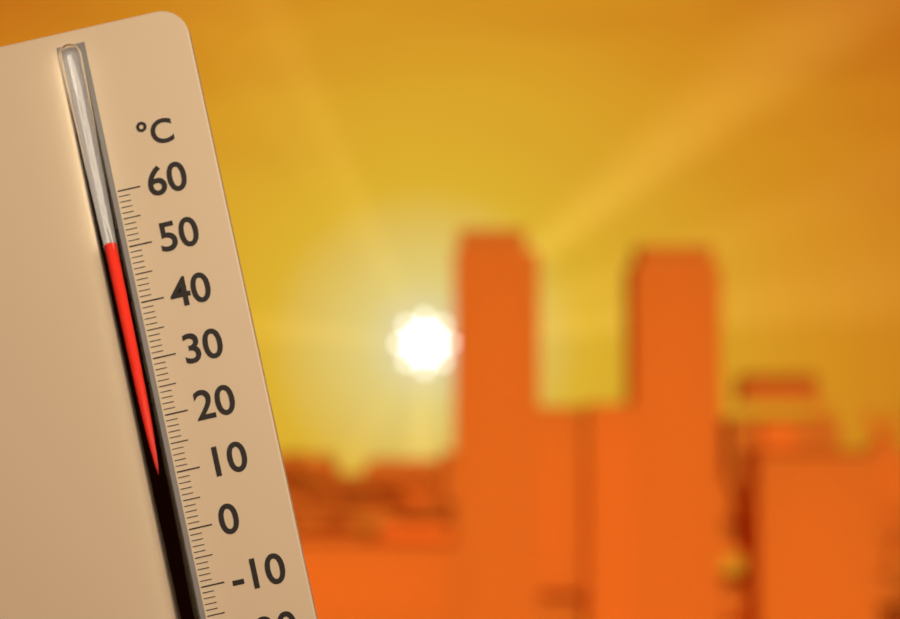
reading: 51 °C
